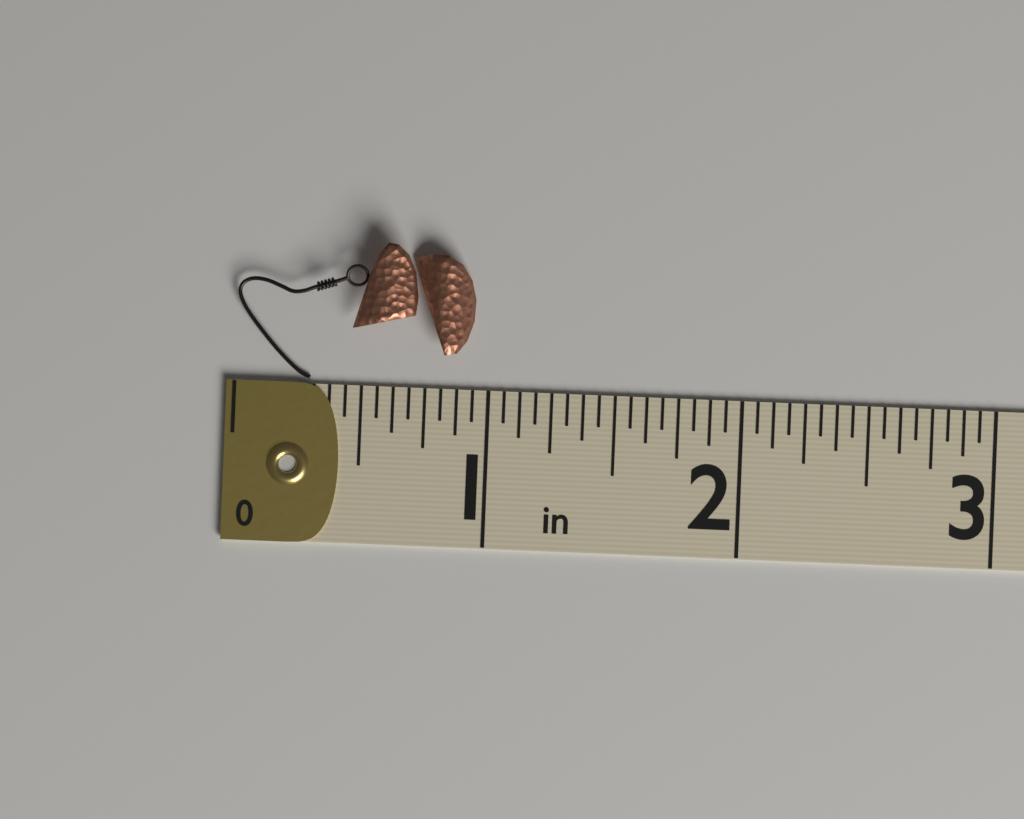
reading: 0.9375 in
